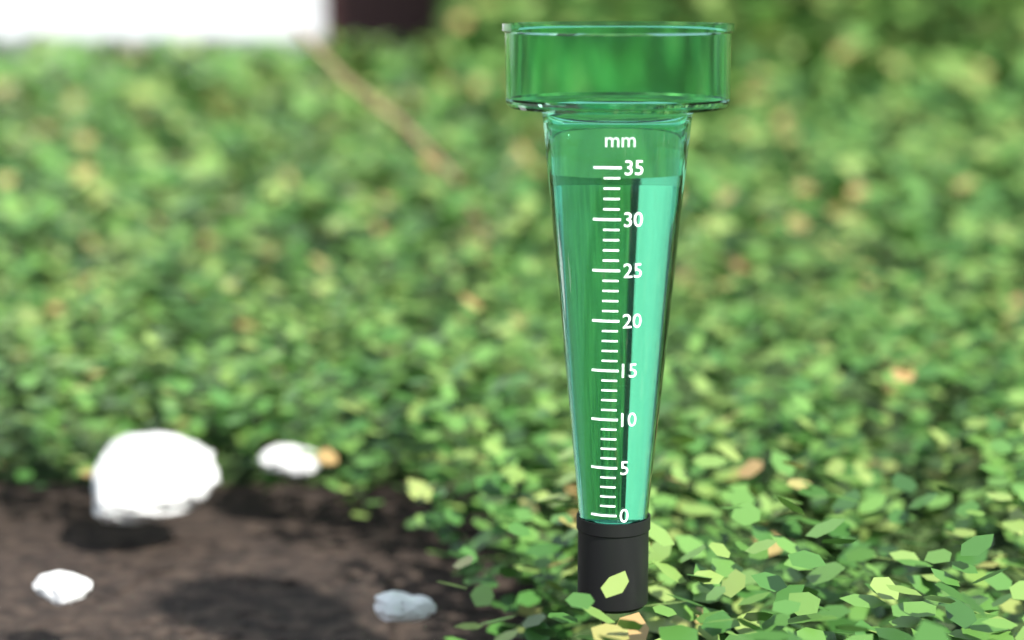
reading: 34 mm
